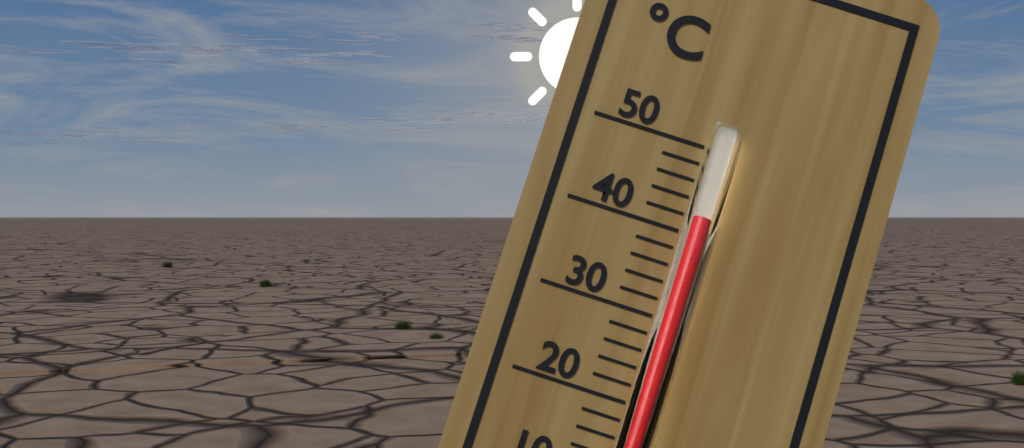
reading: 42 °C
